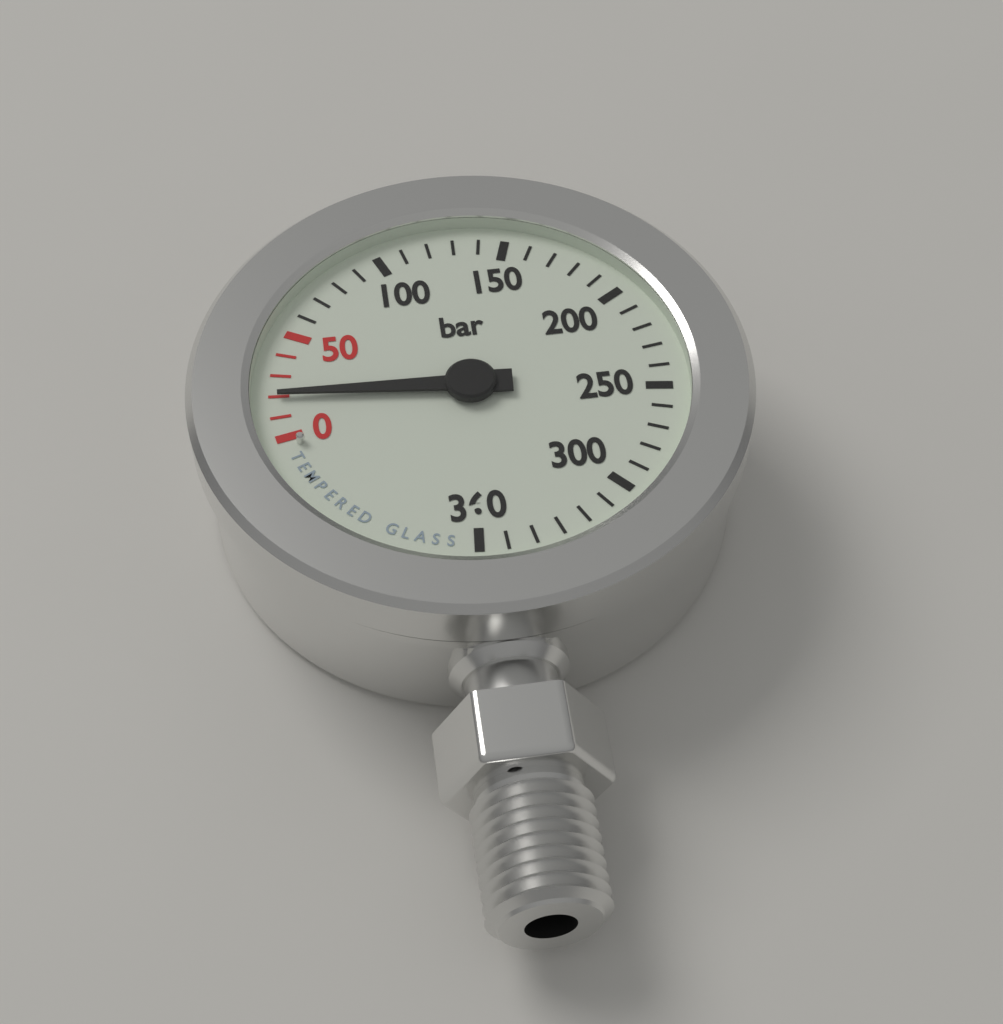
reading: 20 bar
